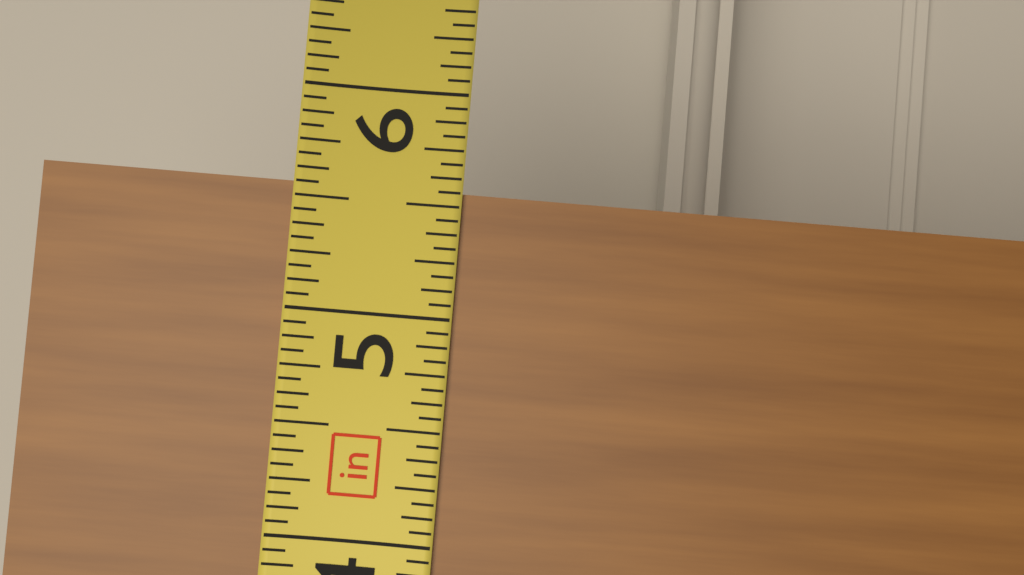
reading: 5.5625 in
